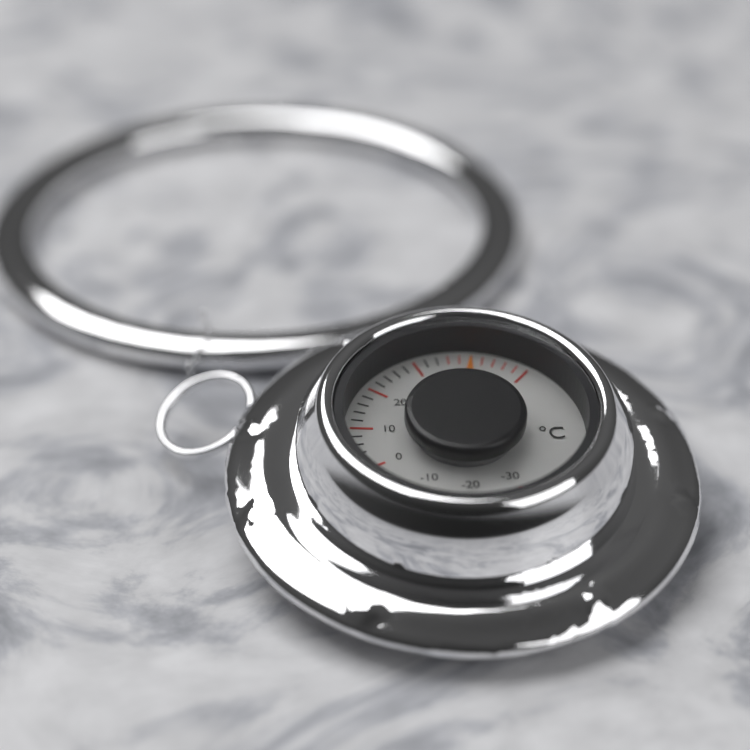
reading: 40 °C
